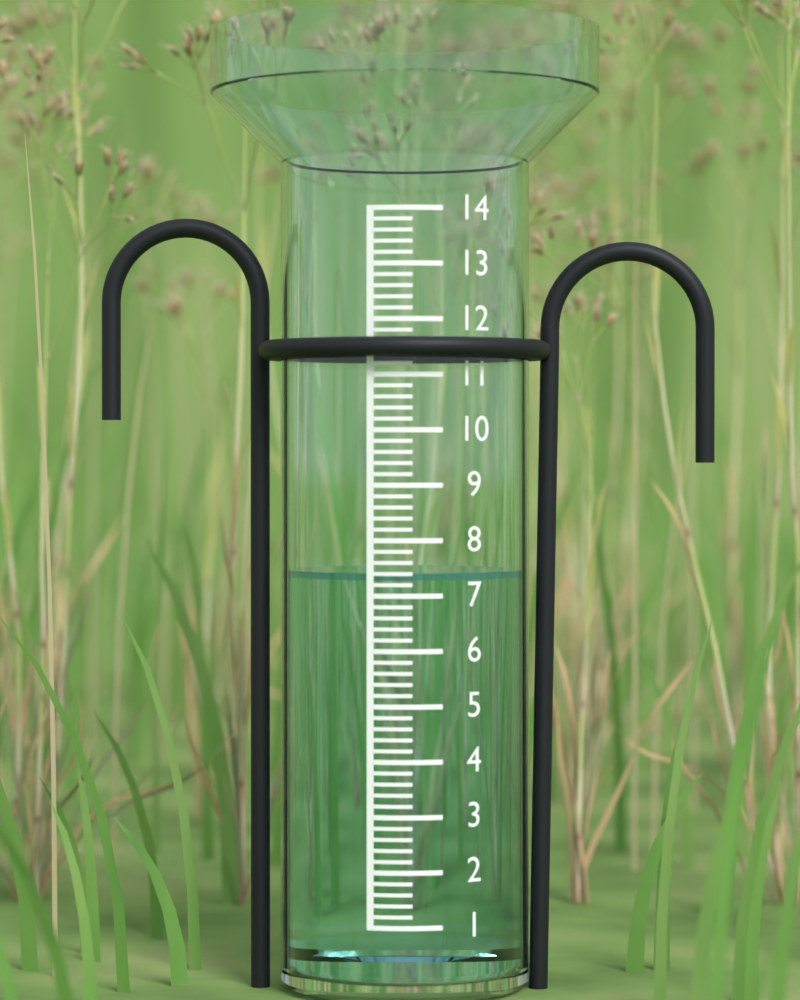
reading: 7.4 (no unit)
